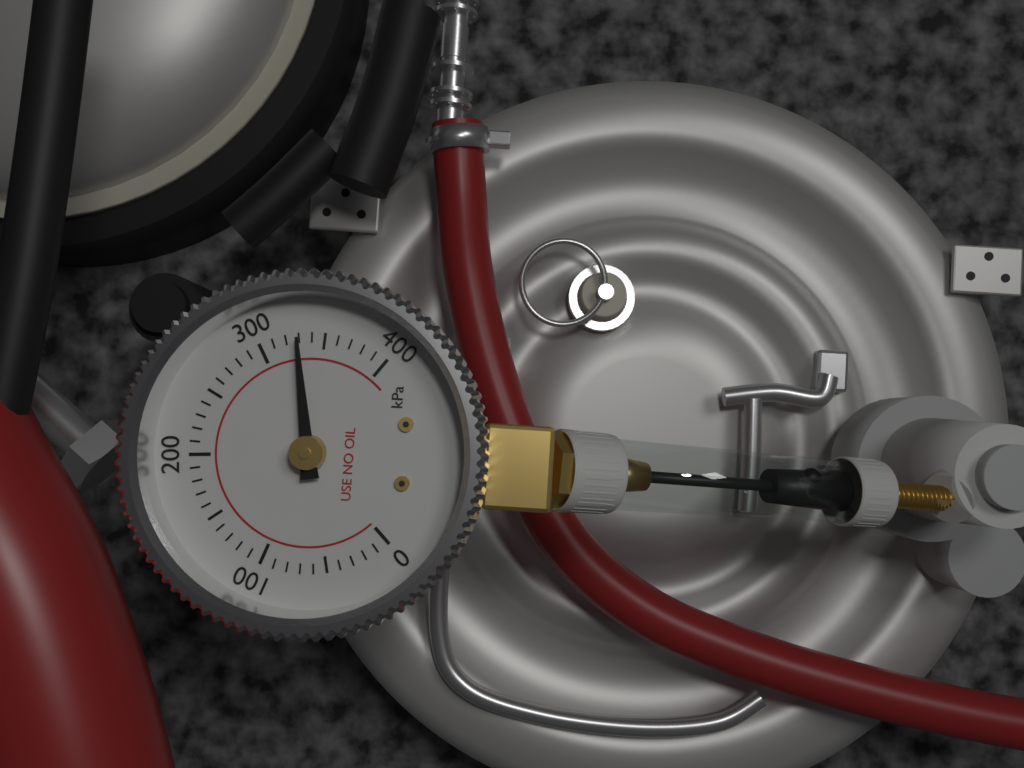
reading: 330 kPa
